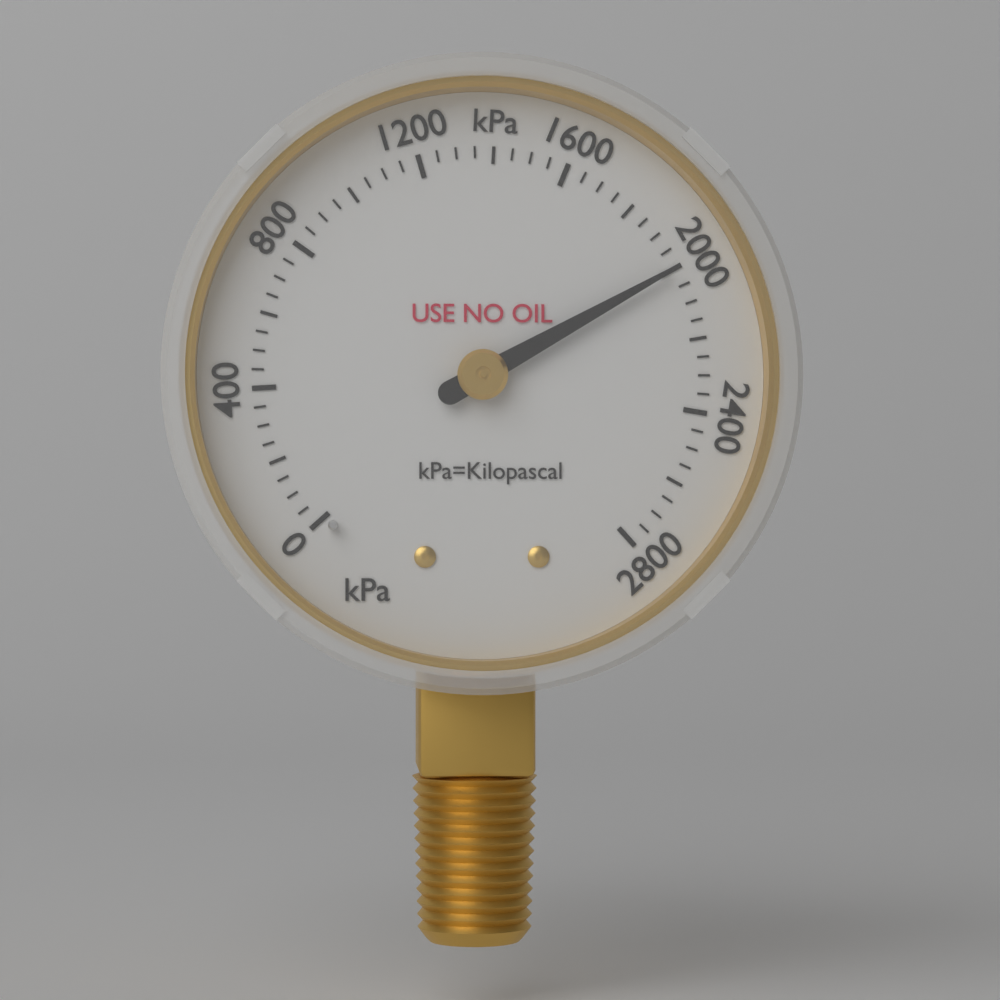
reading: 2000 kPa
